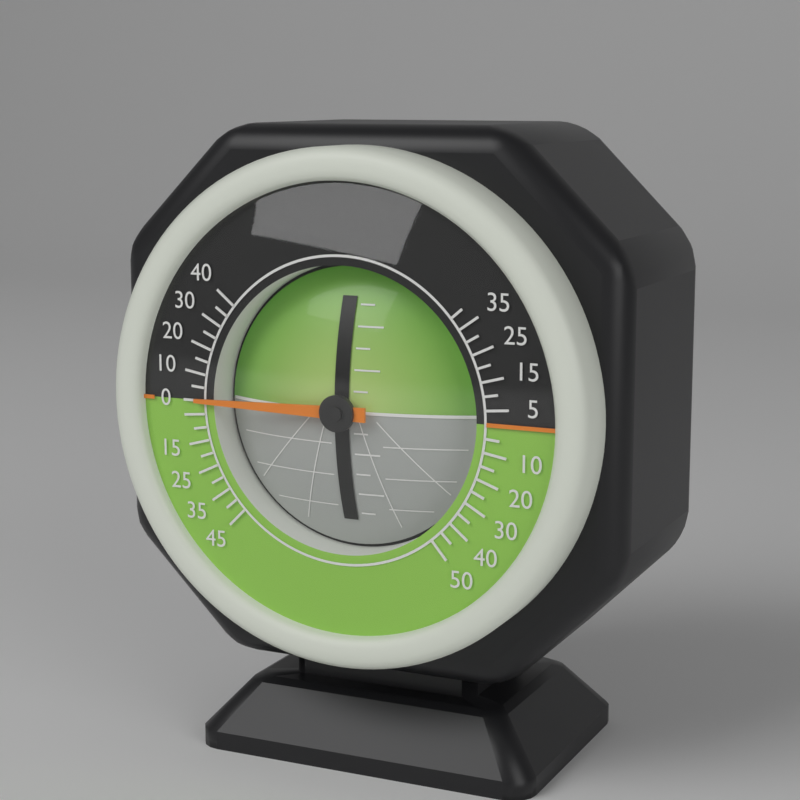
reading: 0 (no unit)
